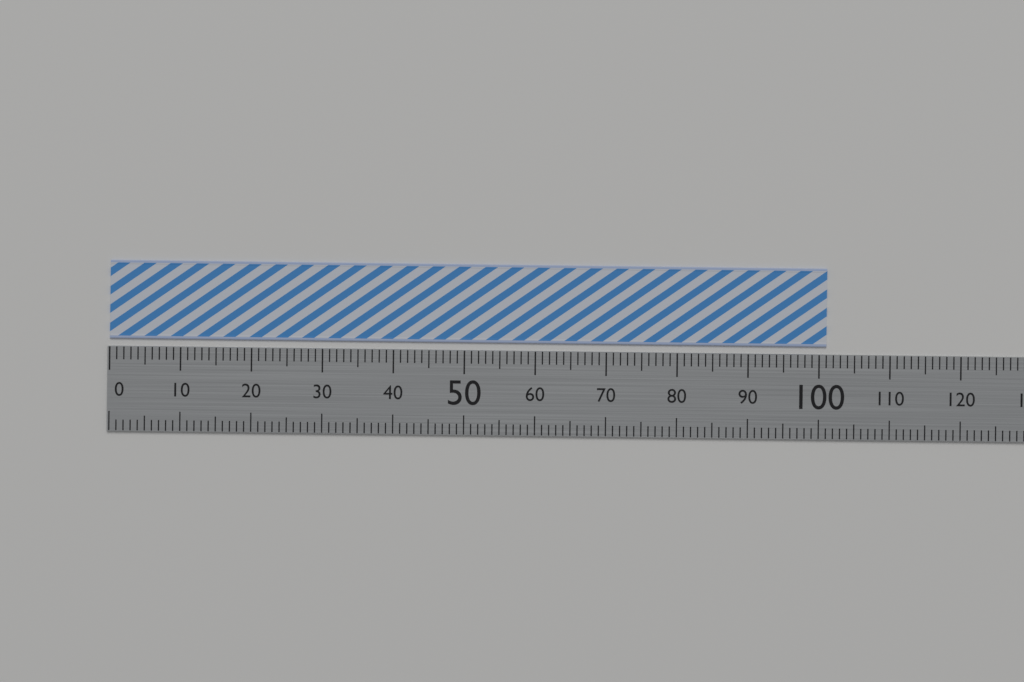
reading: 101 (no unit)
